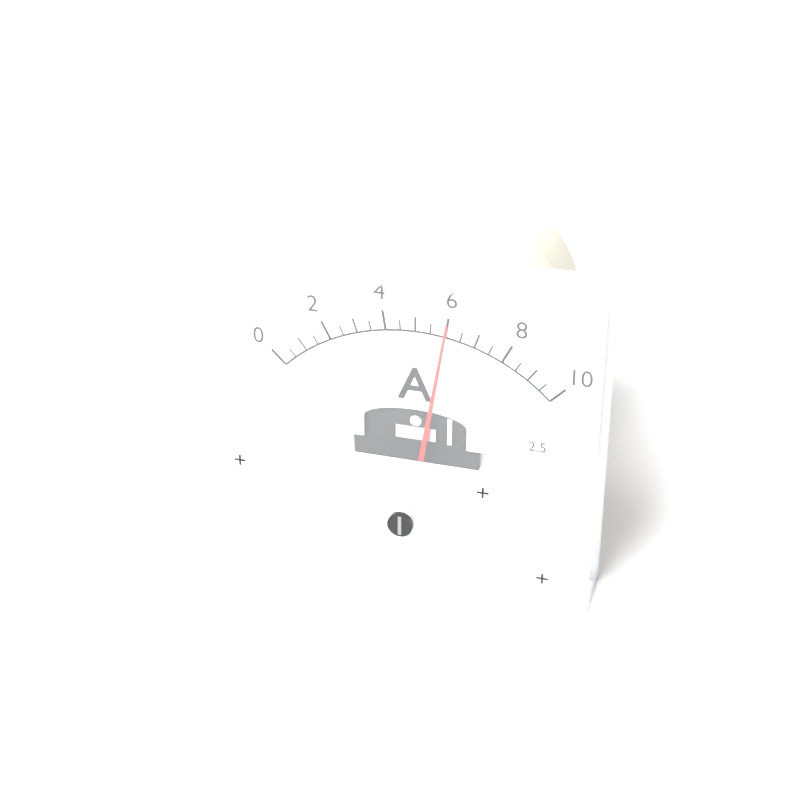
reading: 6.0 A
